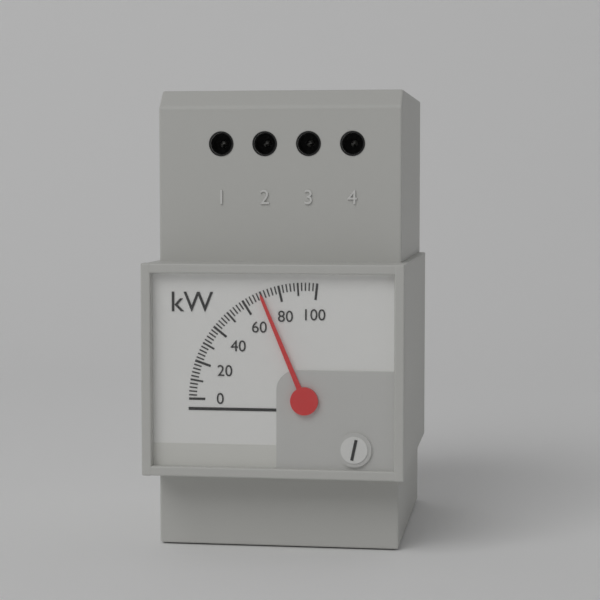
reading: 70 kW
